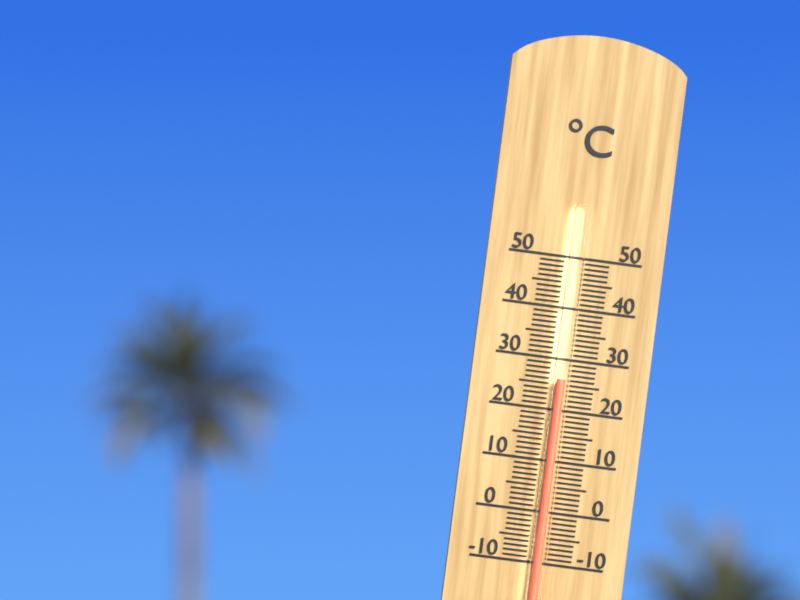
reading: 26 °C
